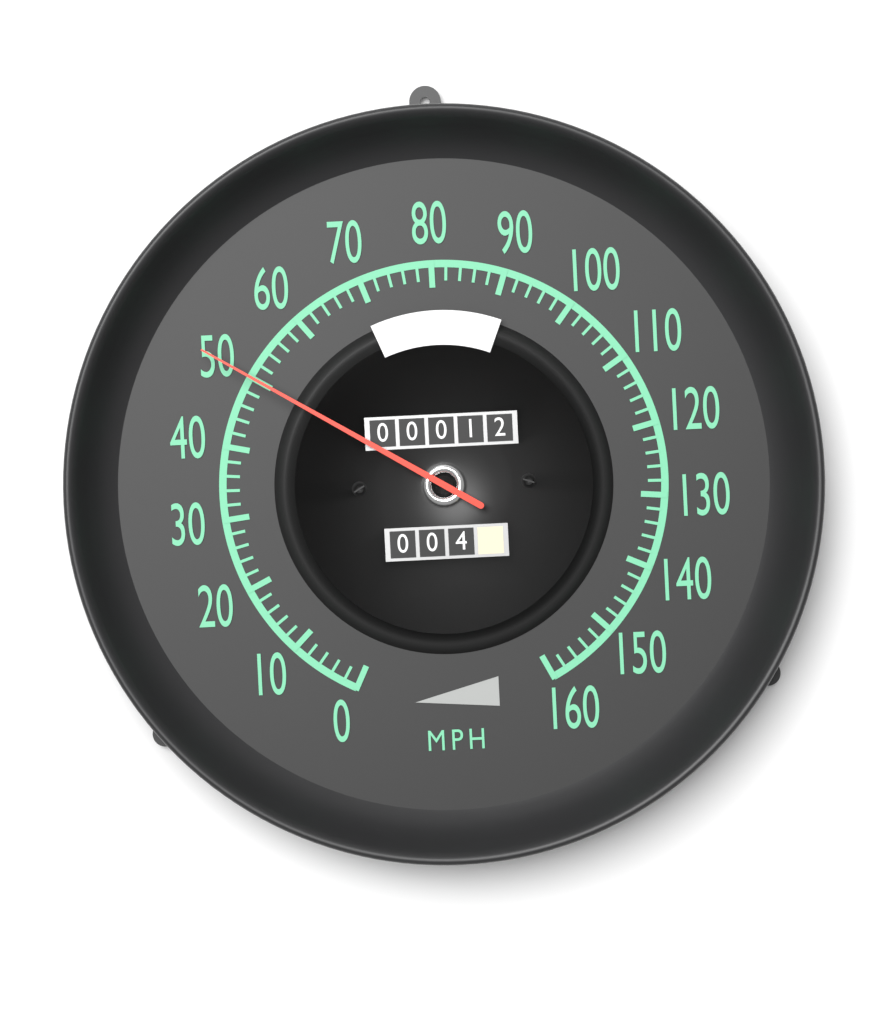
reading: 50 mph
